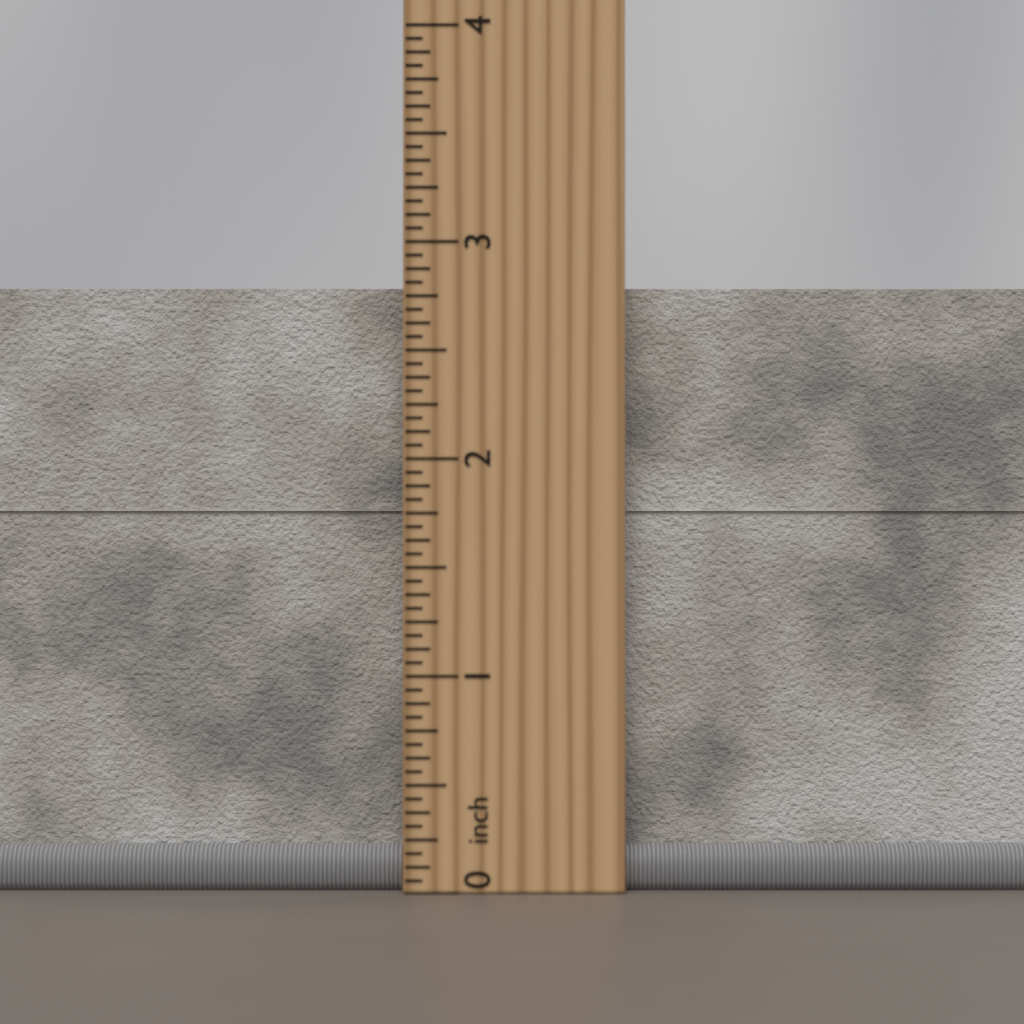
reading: 2.8125 inch
